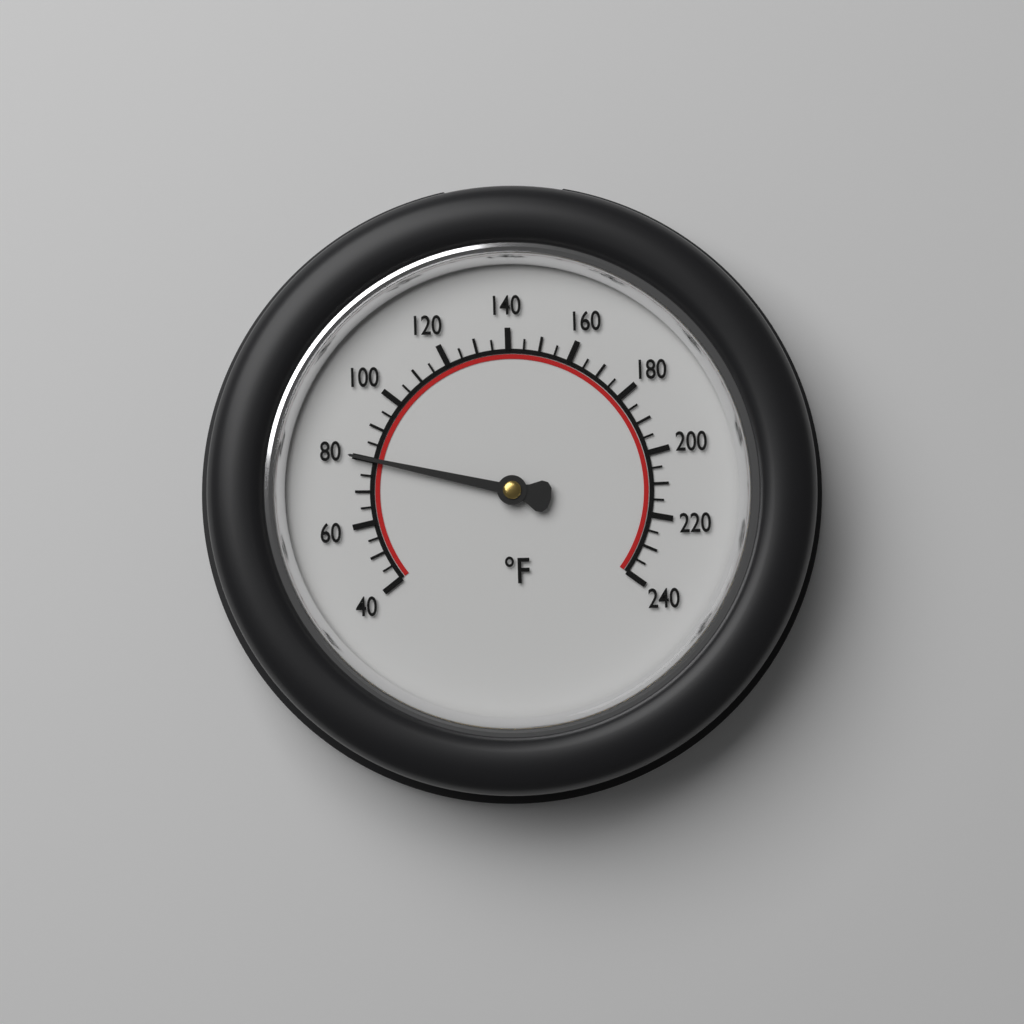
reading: 80 °F
